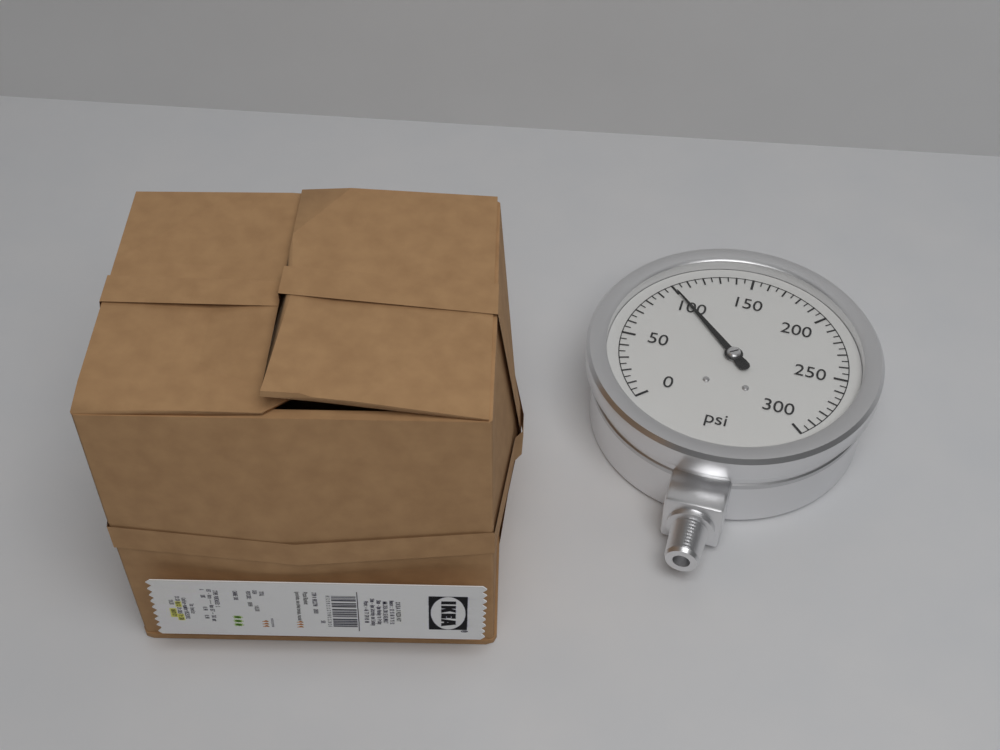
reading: 100 psi
